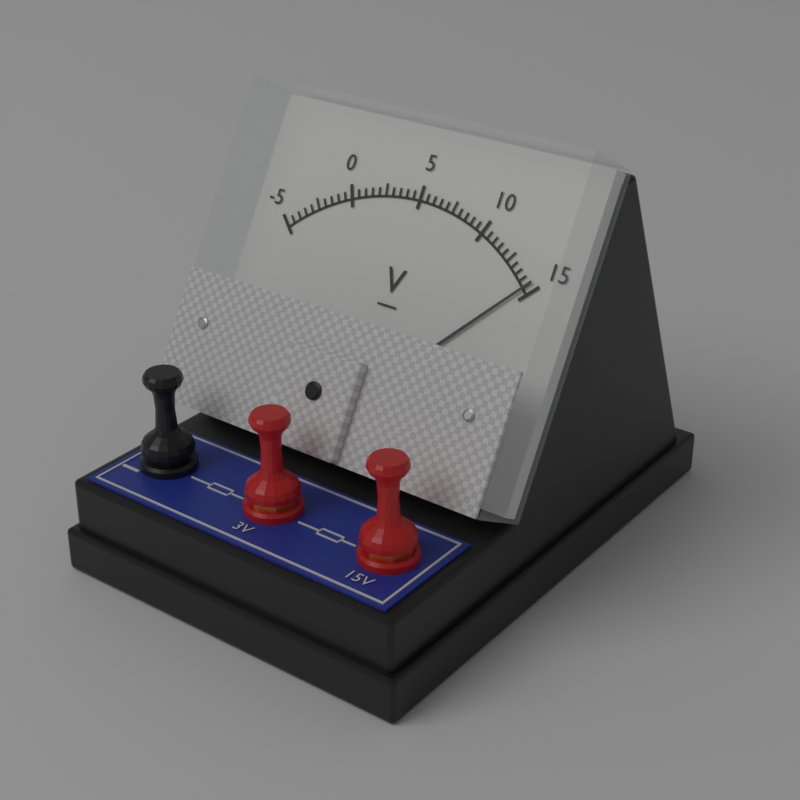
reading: 14.5 V
